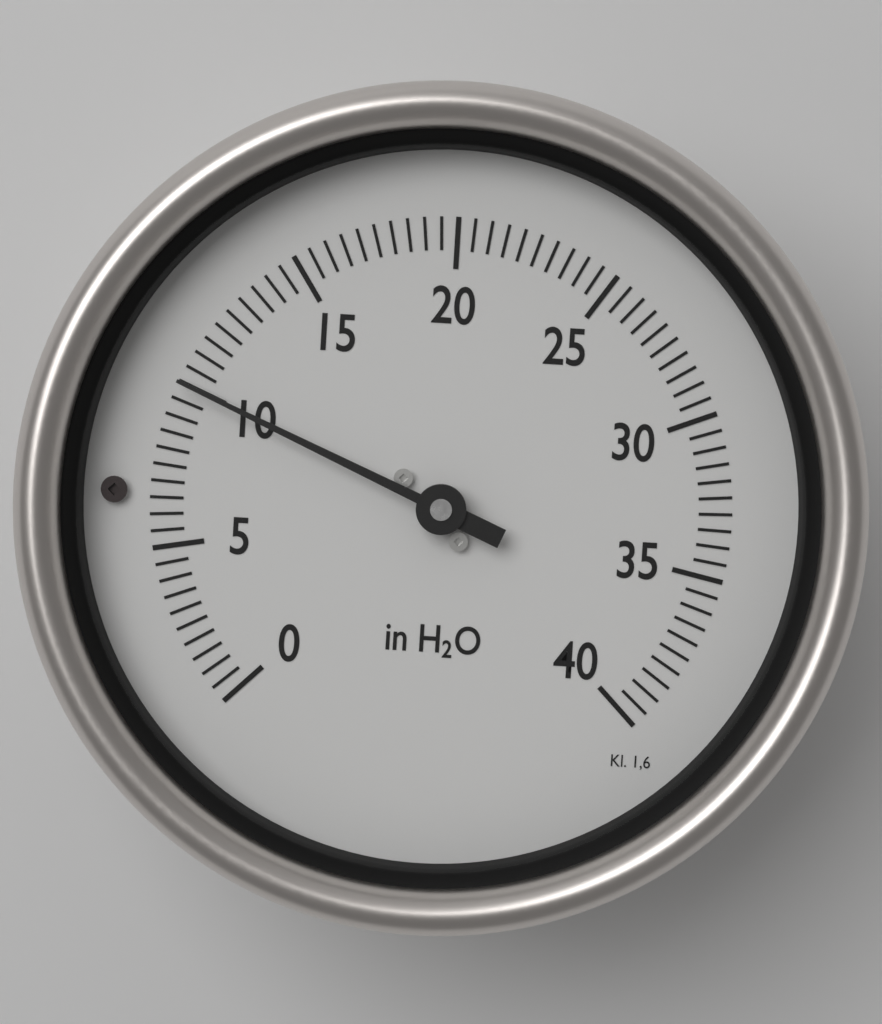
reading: 10.0 in H2O
